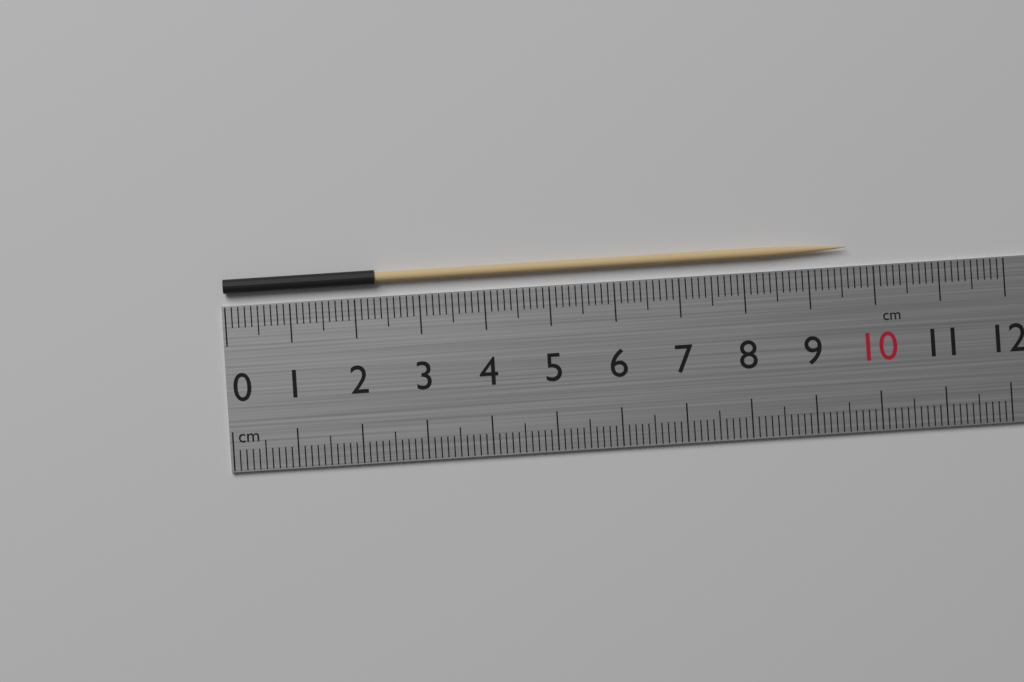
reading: 9.6 cm
